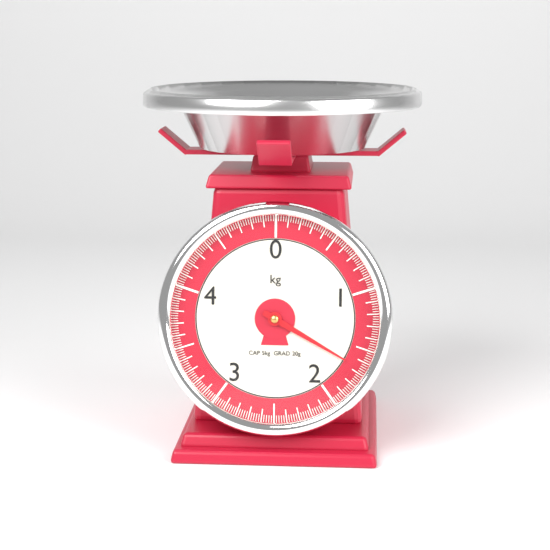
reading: 1.66 kg
